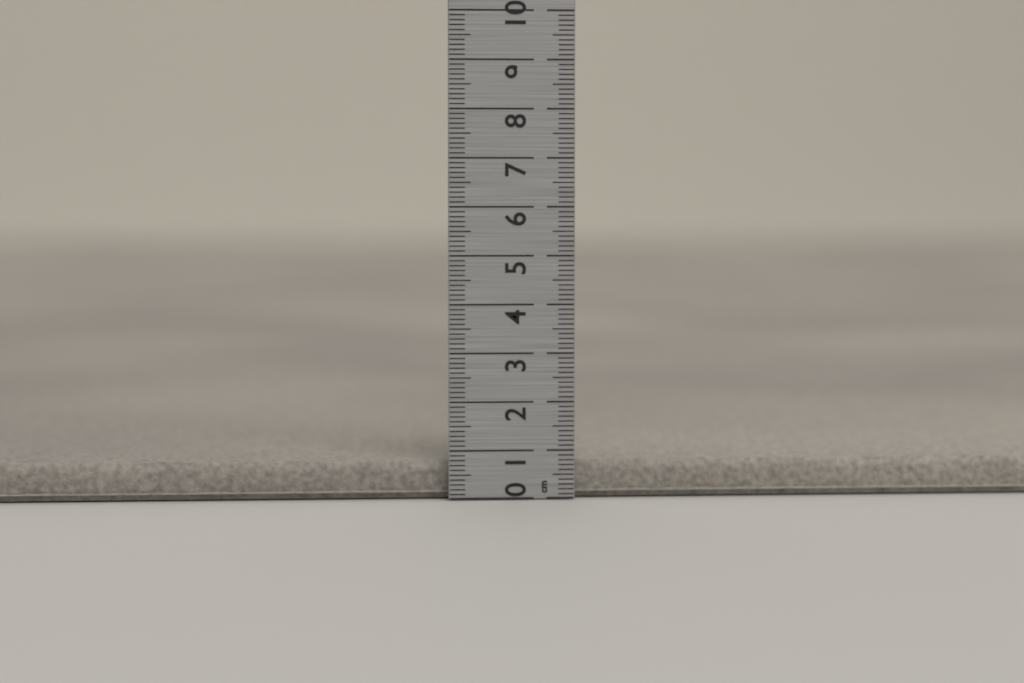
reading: 0.8 cm
